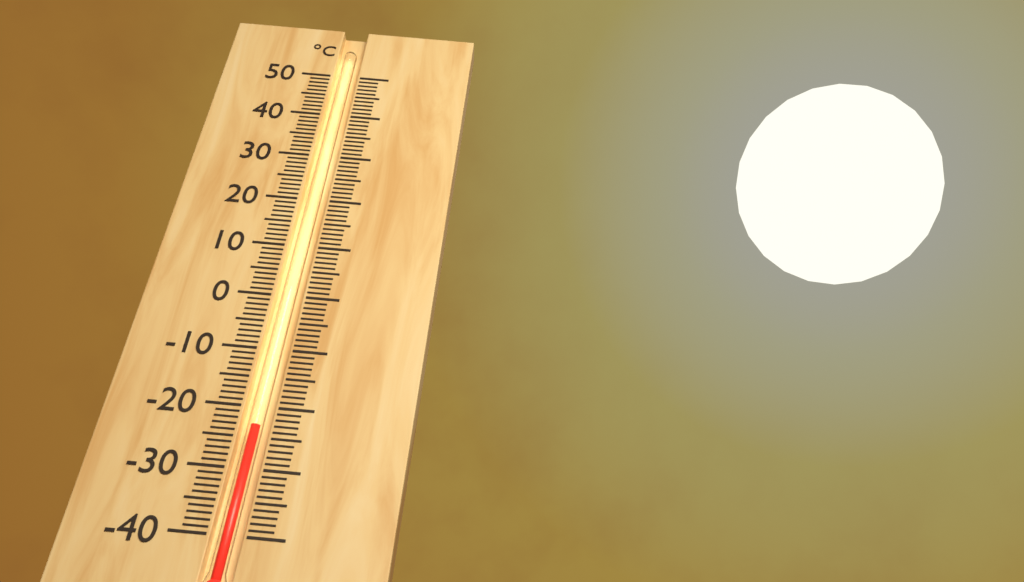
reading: -23 °C
